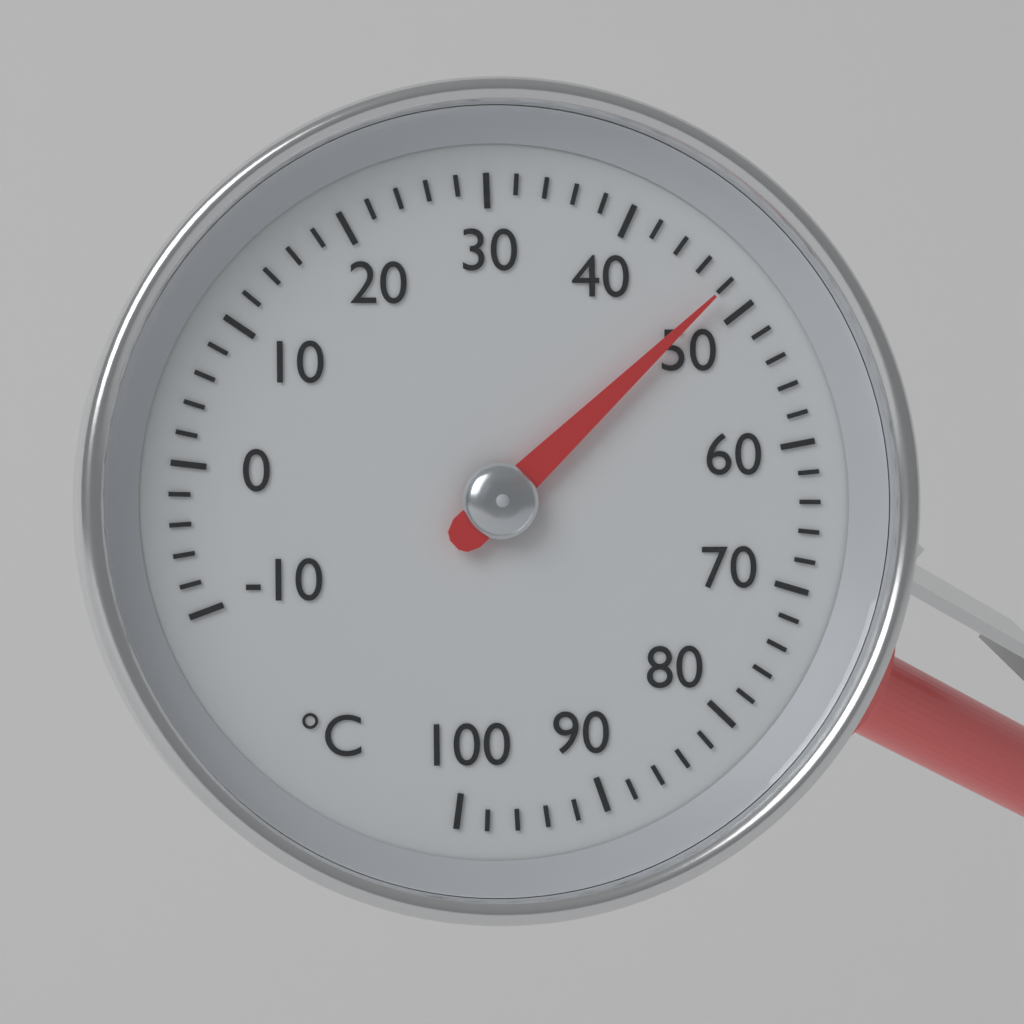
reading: 48 °C
